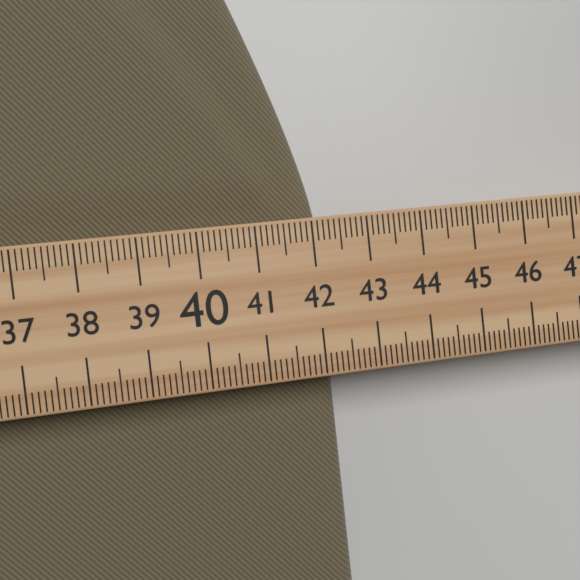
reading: 42.3 (no unit)
